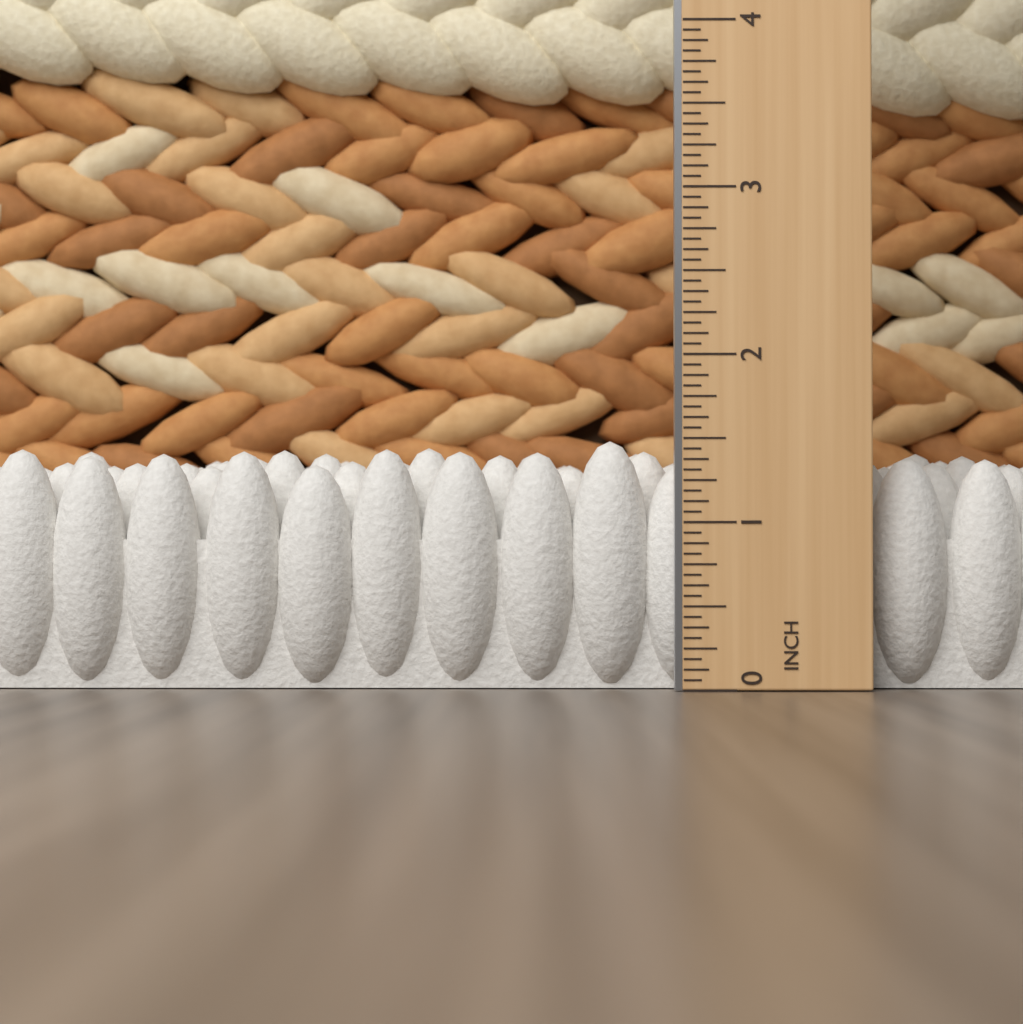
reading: 1.5000 in
